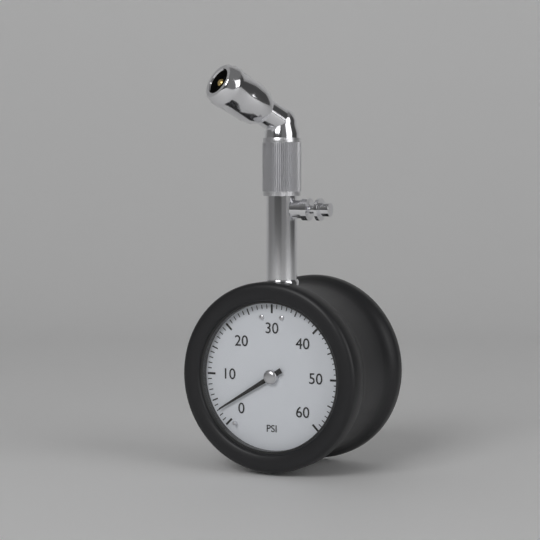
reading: 3 psi
